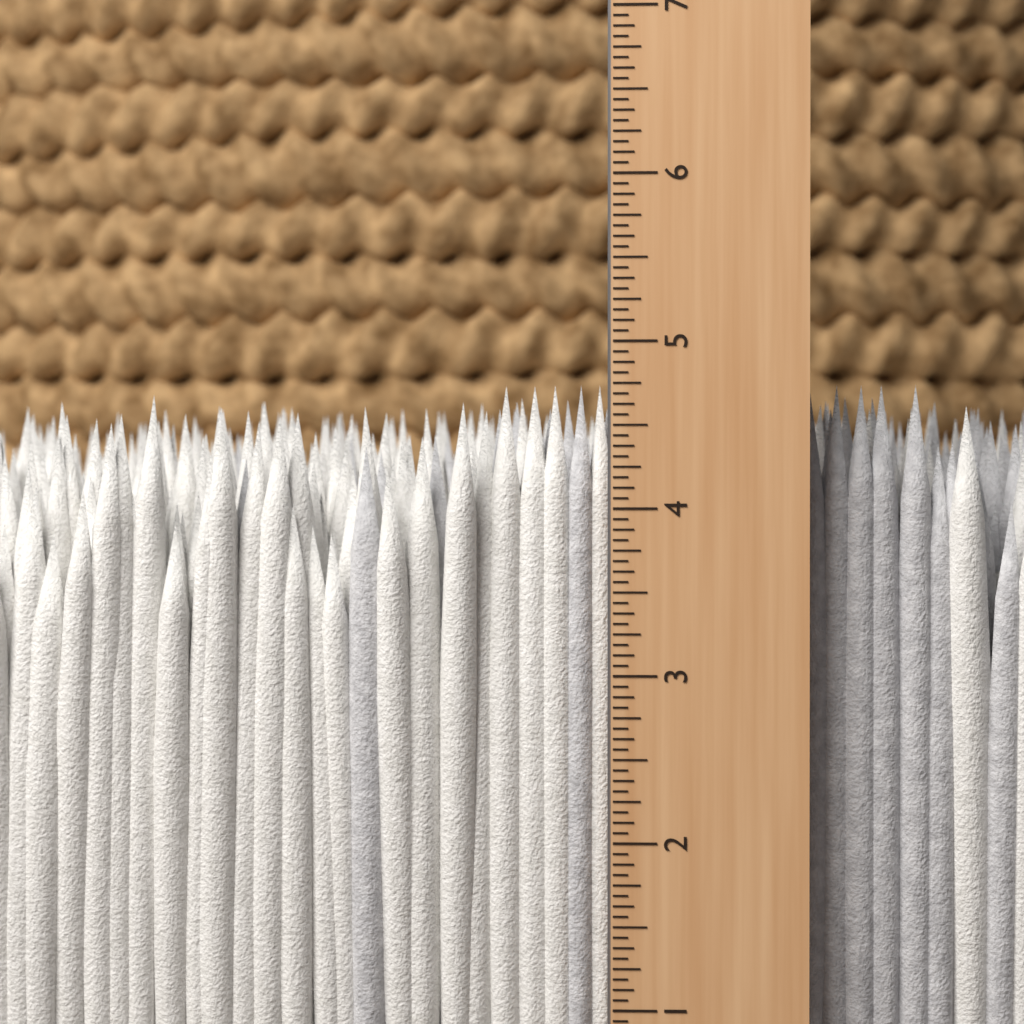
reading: 4.7500 in
